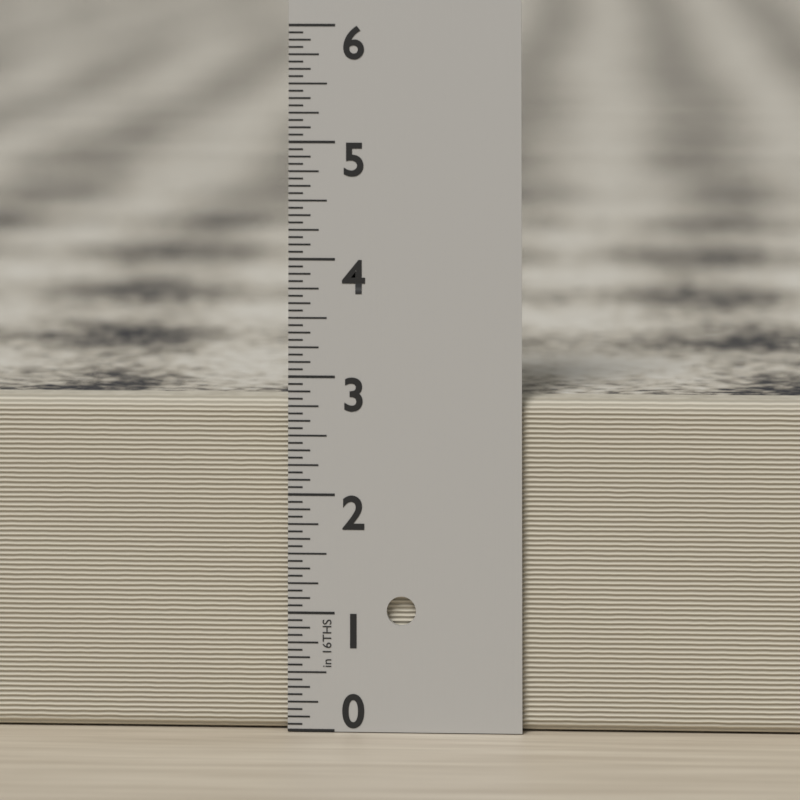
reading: 2.8125 in
